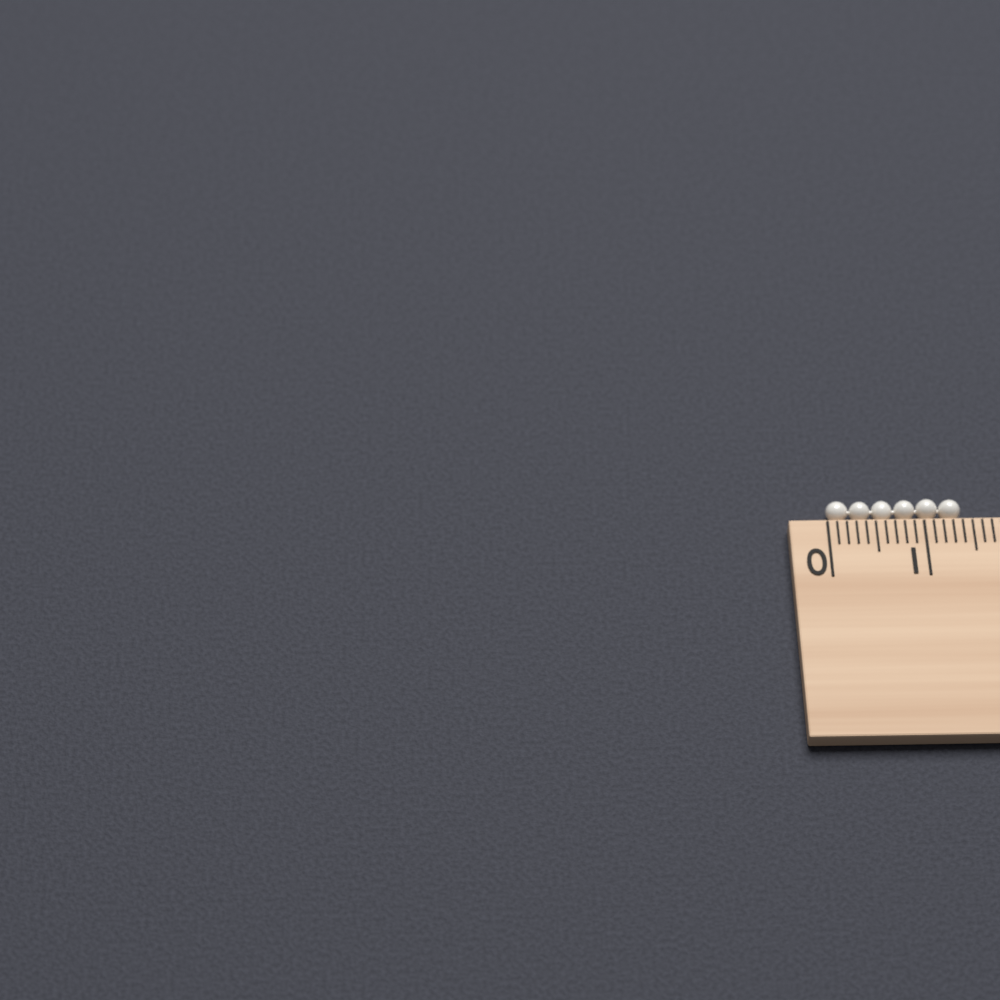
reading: 1.4 cm
